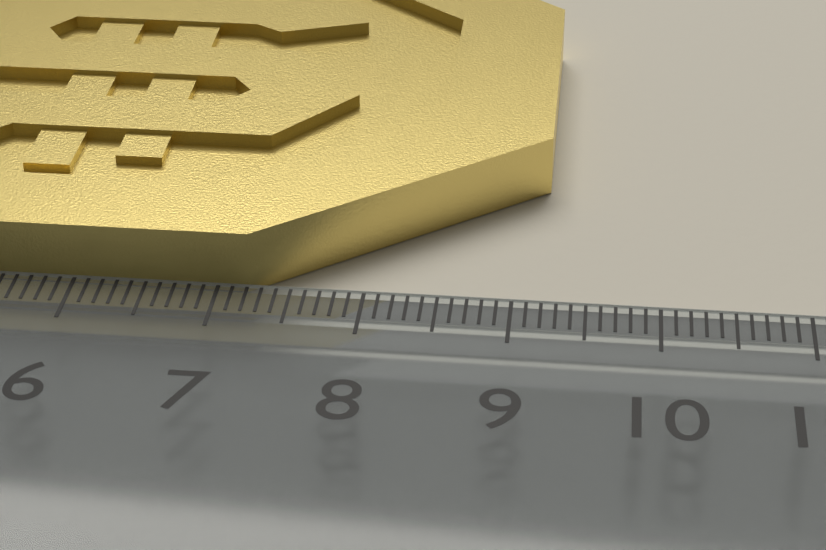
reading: 9.2 cm
